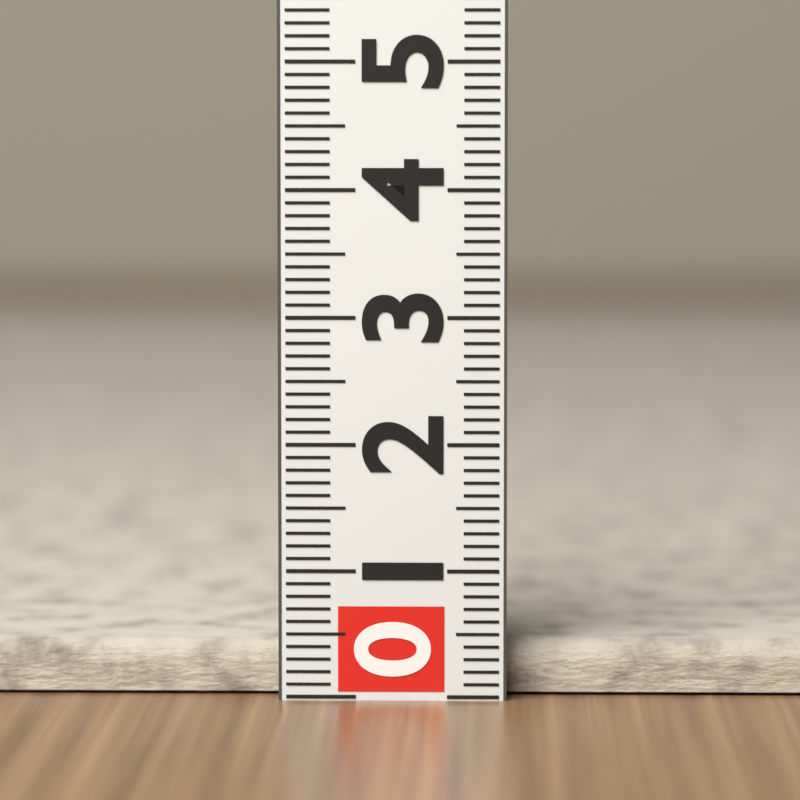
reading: 0.4 (no unit)
